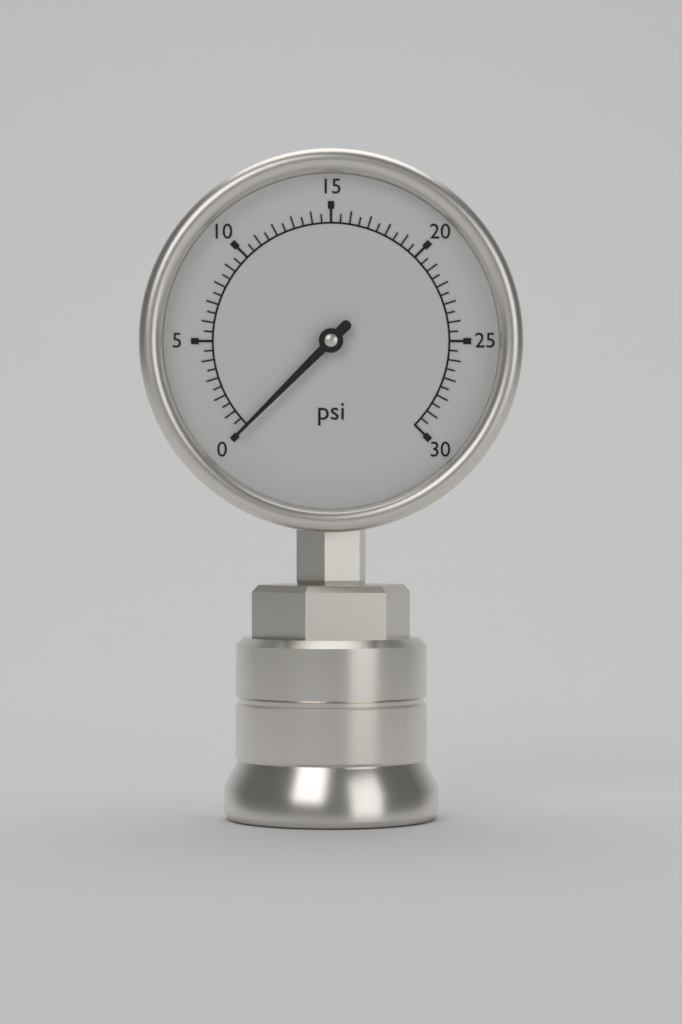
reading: 0.0 psi
